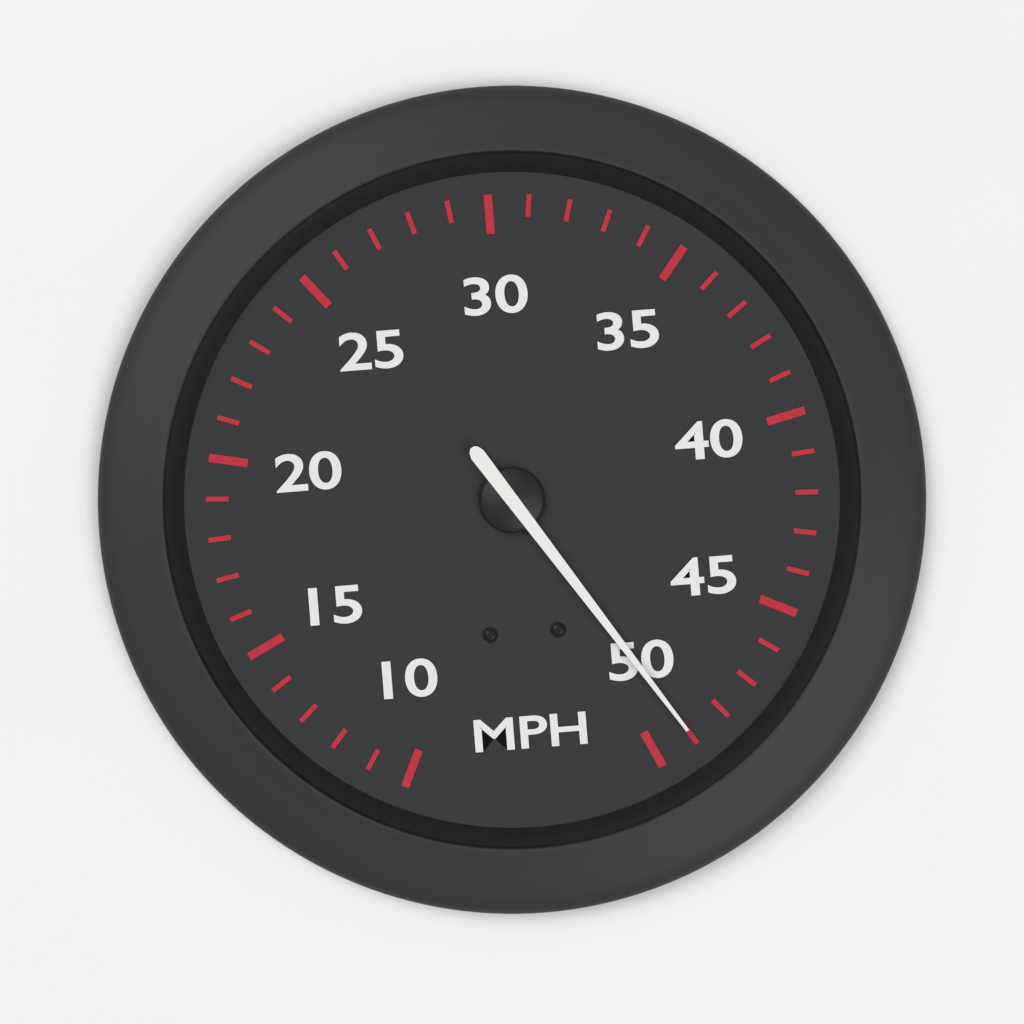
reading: 49 MPH
